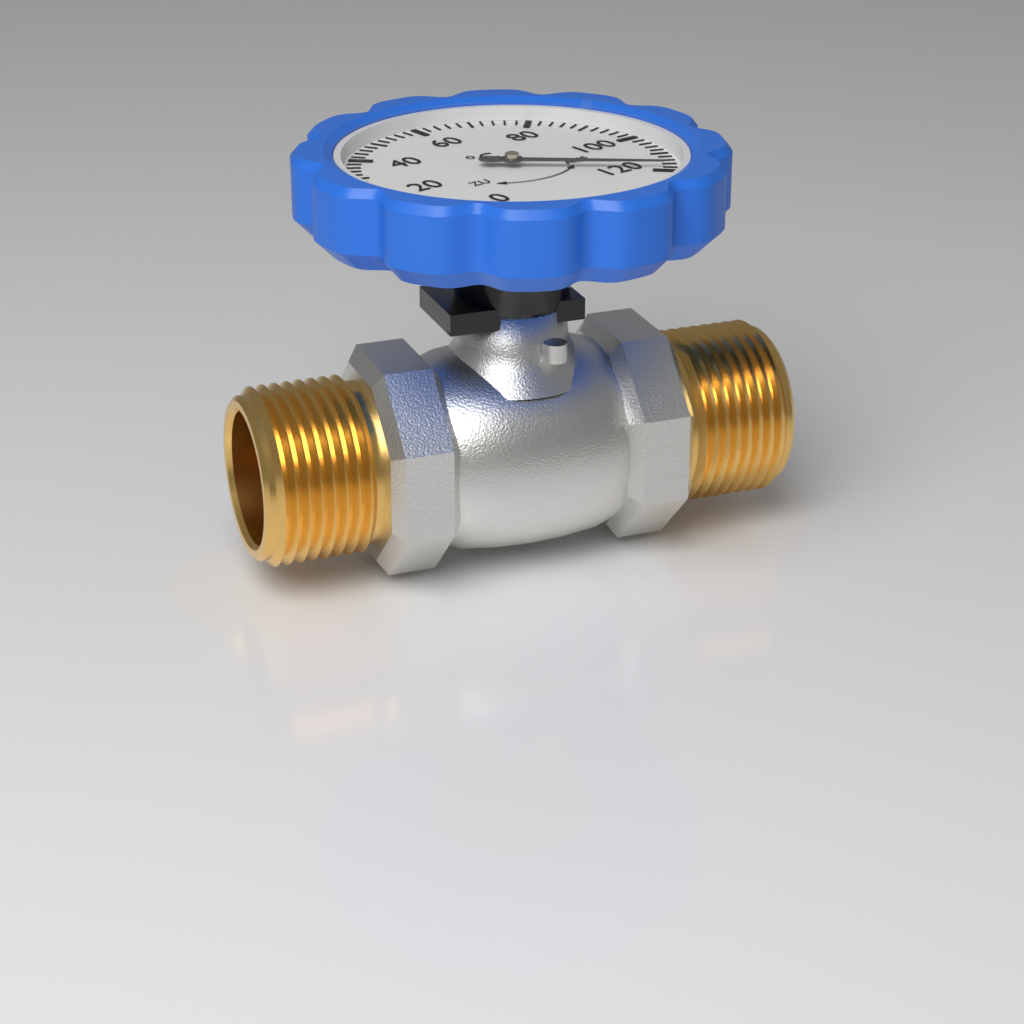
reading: 118 °C
